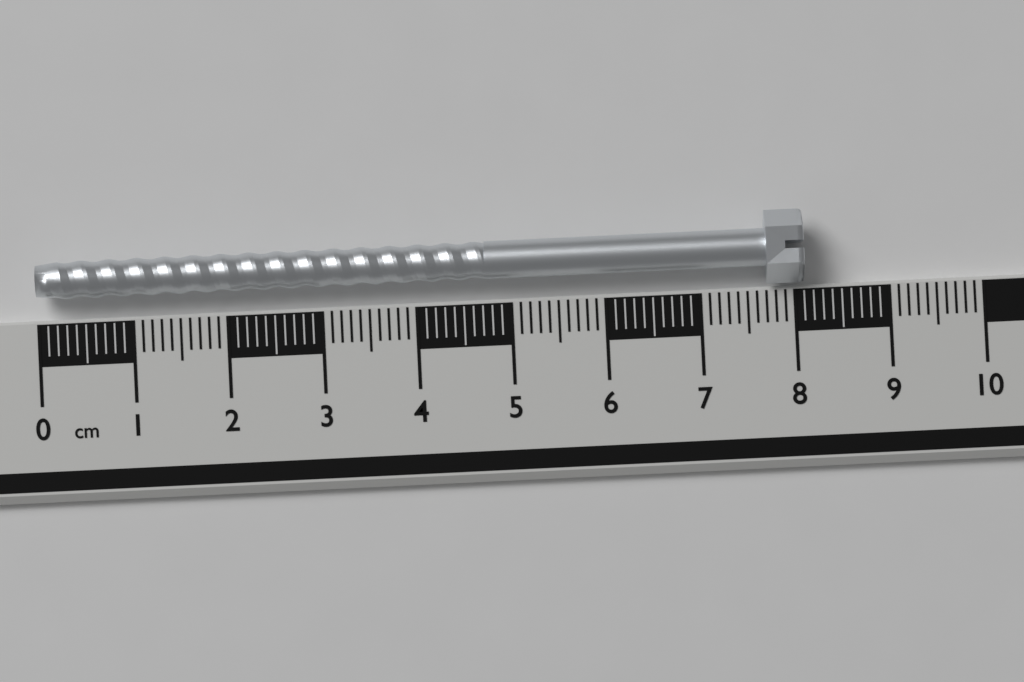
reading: 8.1 cm
